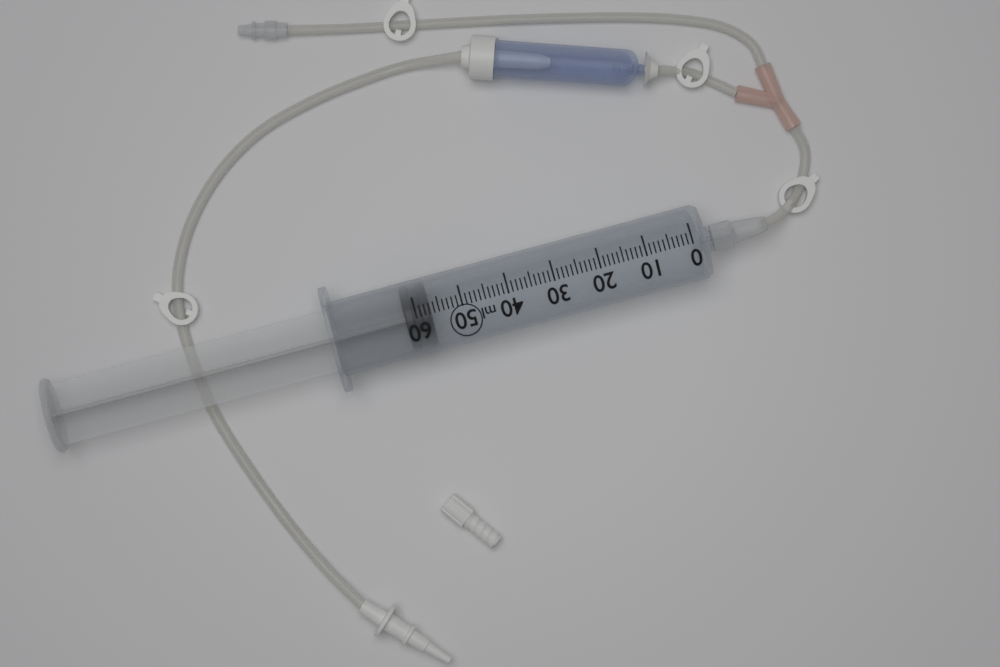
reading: 57 ml
